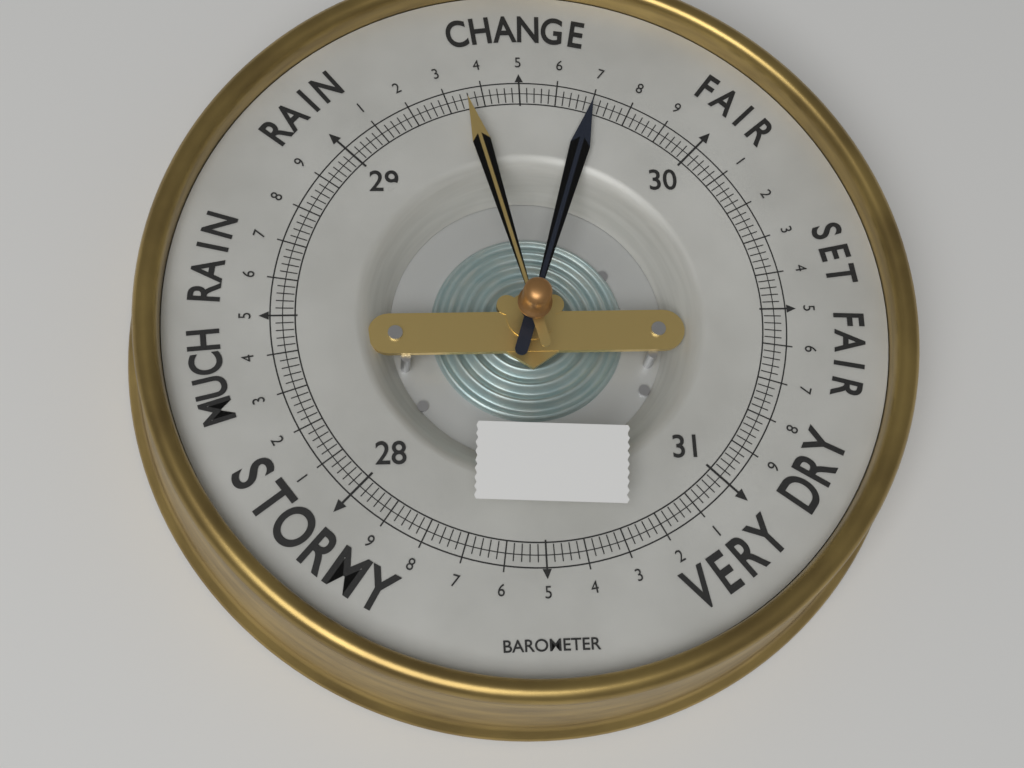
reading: 29.70 (no unit)
